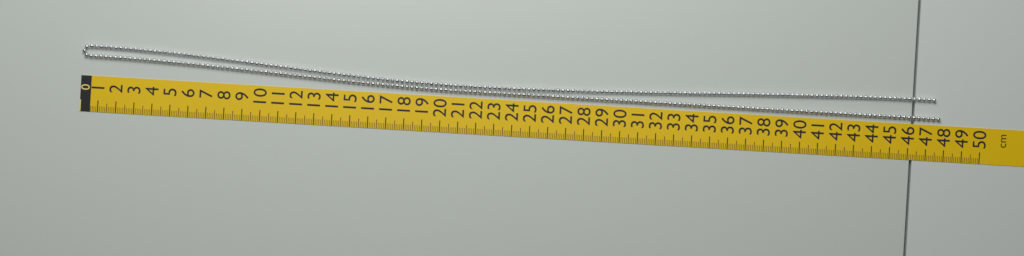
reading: 47.7 cm
